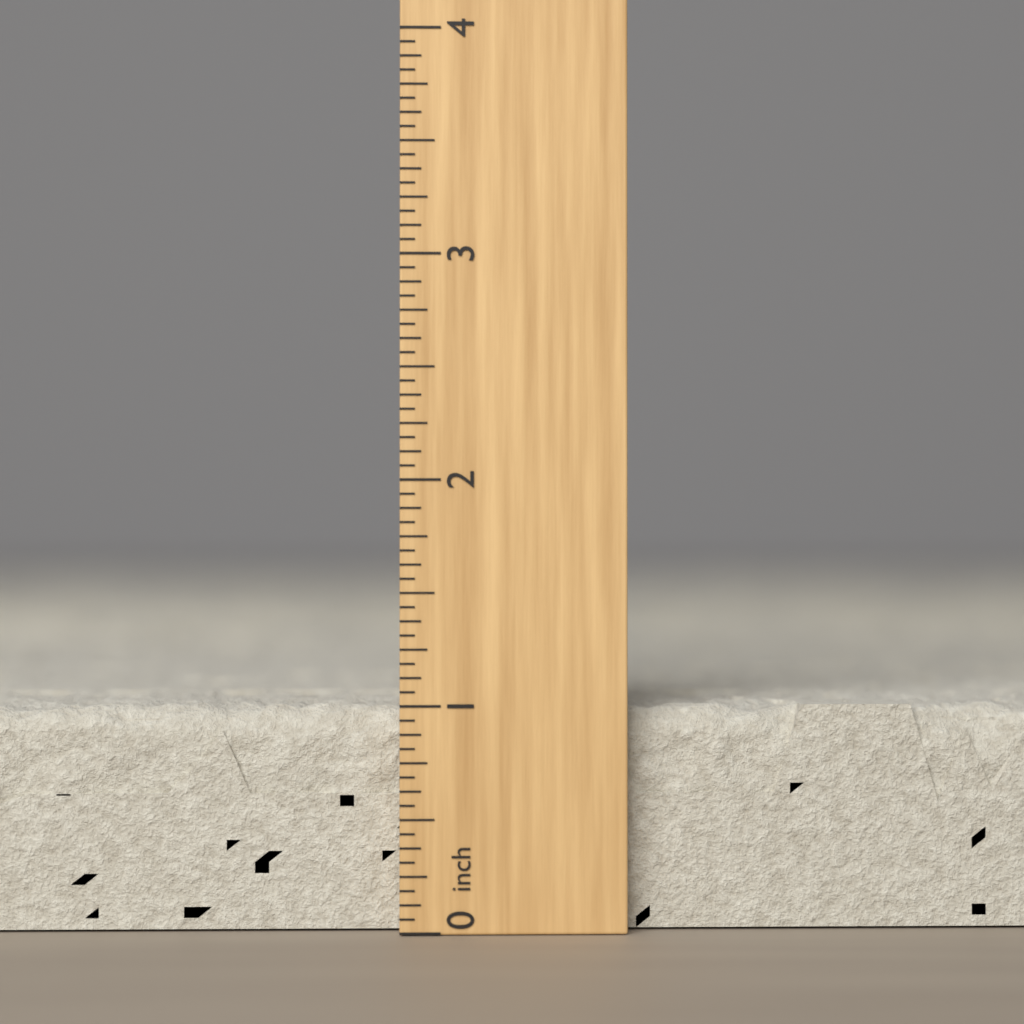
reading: 1.0000 inch
